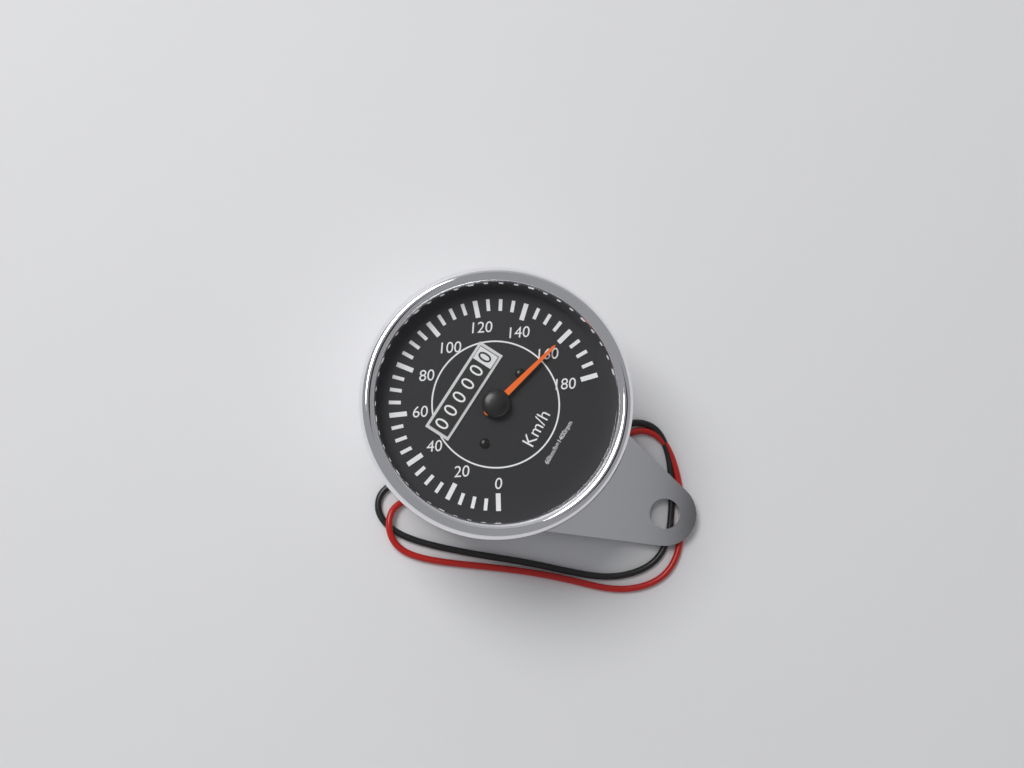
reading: 160 km/h
